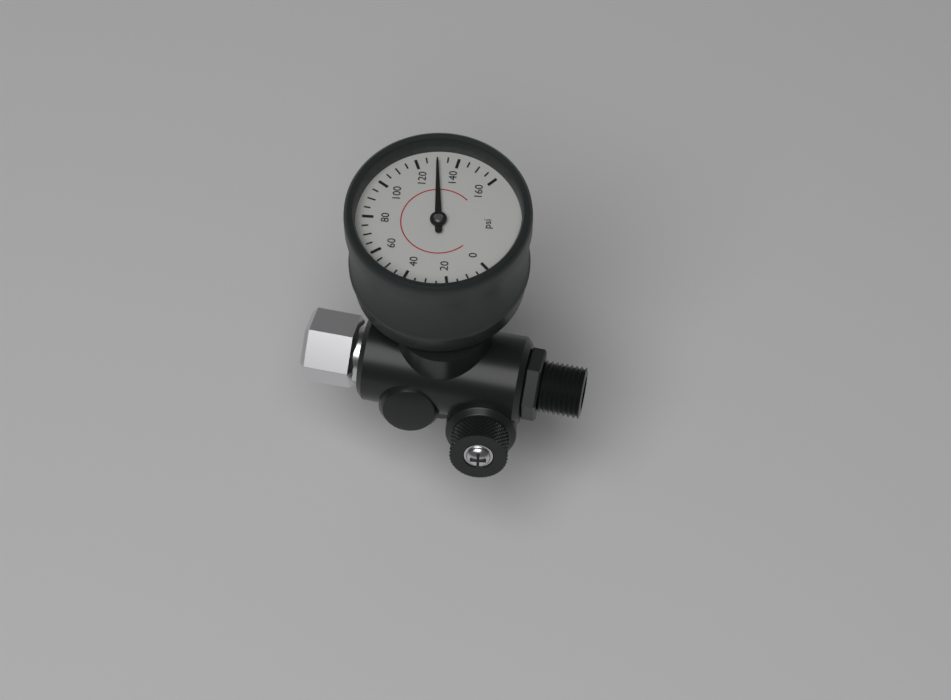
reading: 130 psi
